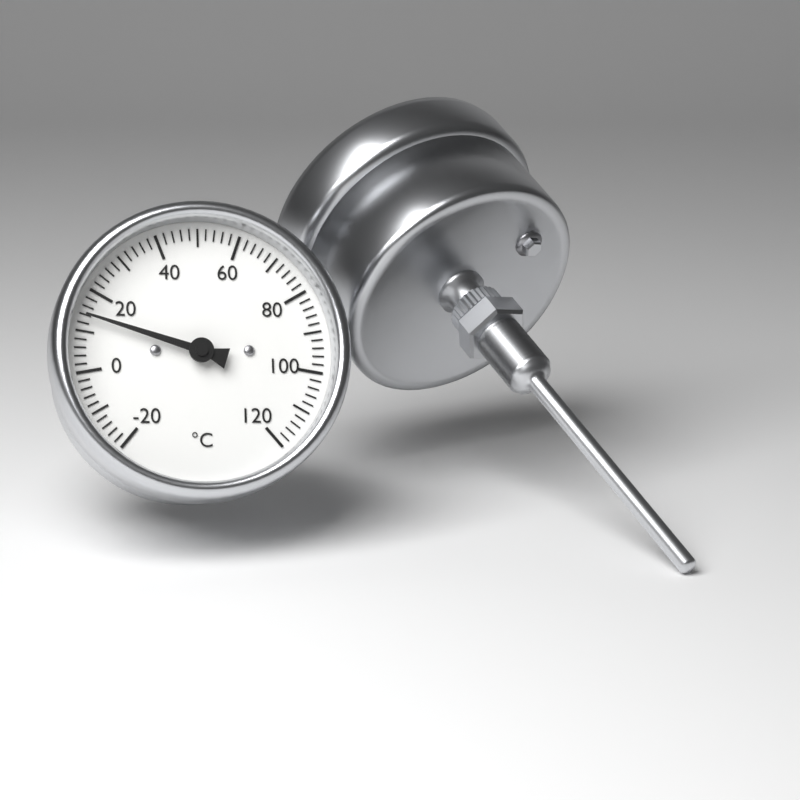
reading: 14 °C
